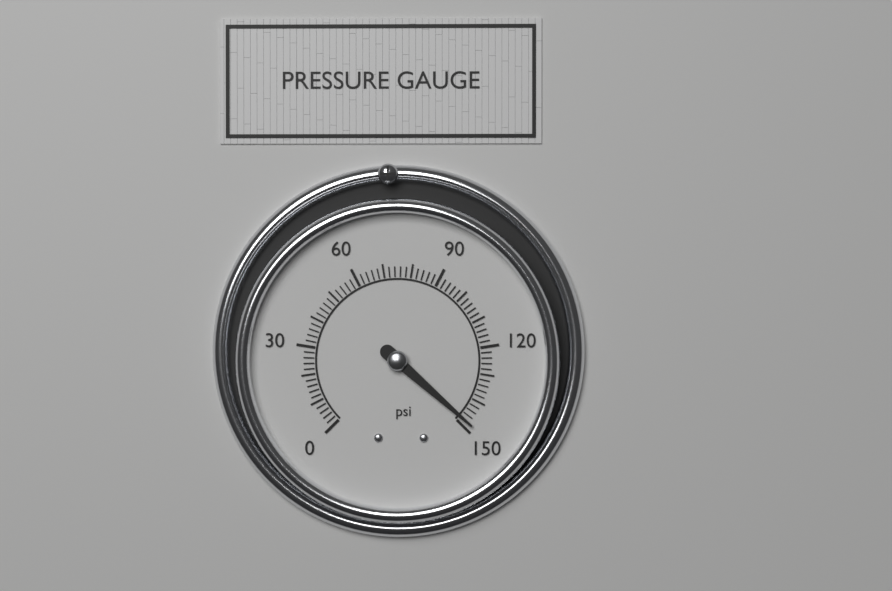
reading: 148 psi
